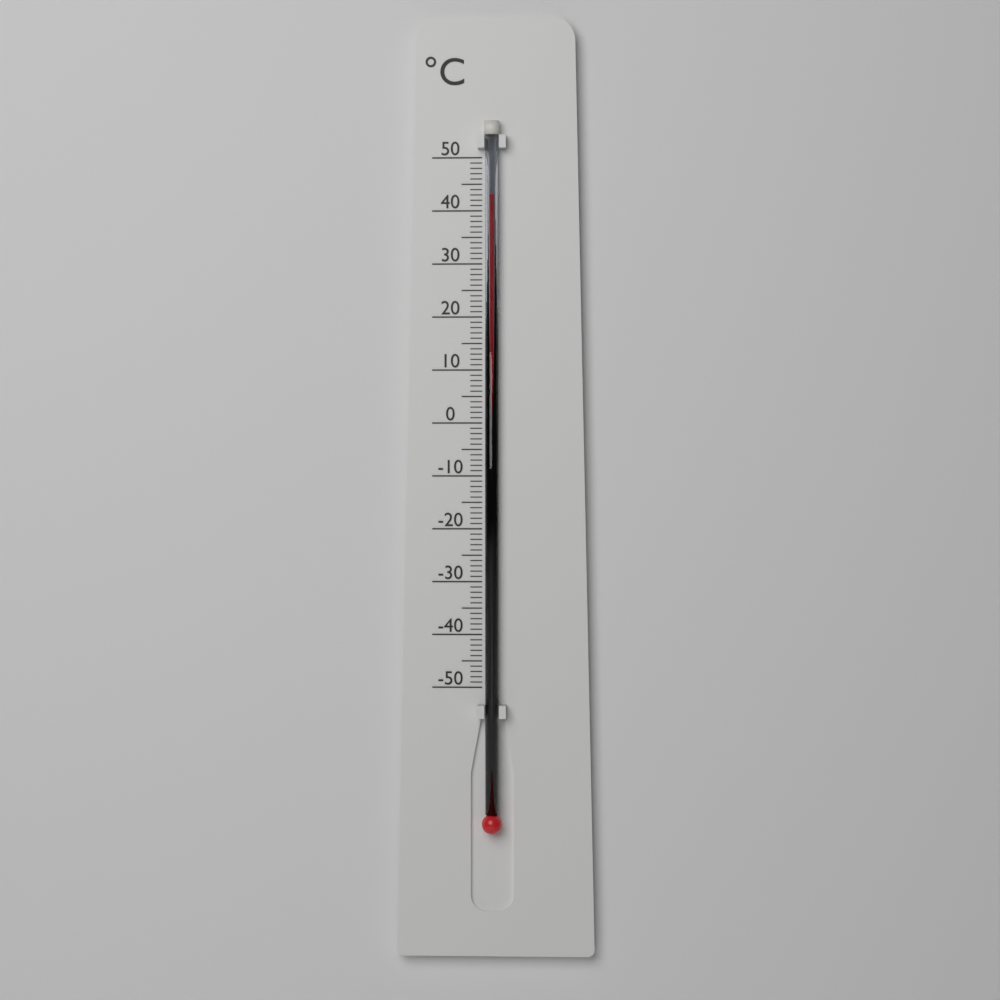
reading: 43 °C
